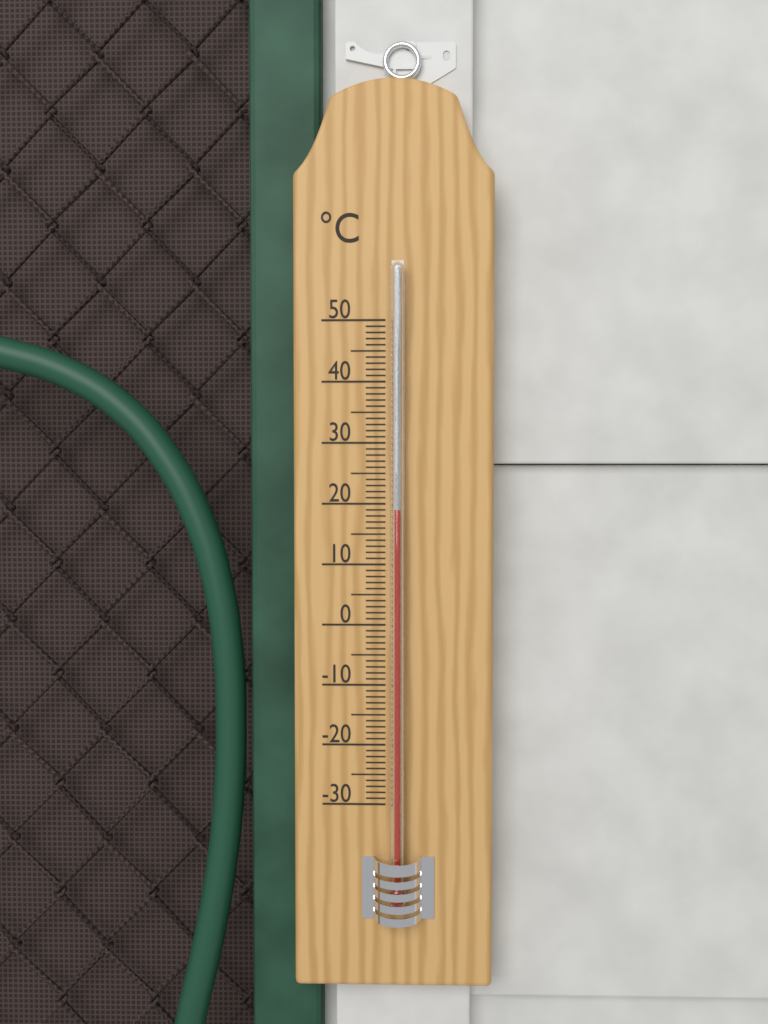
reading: 19 °C
